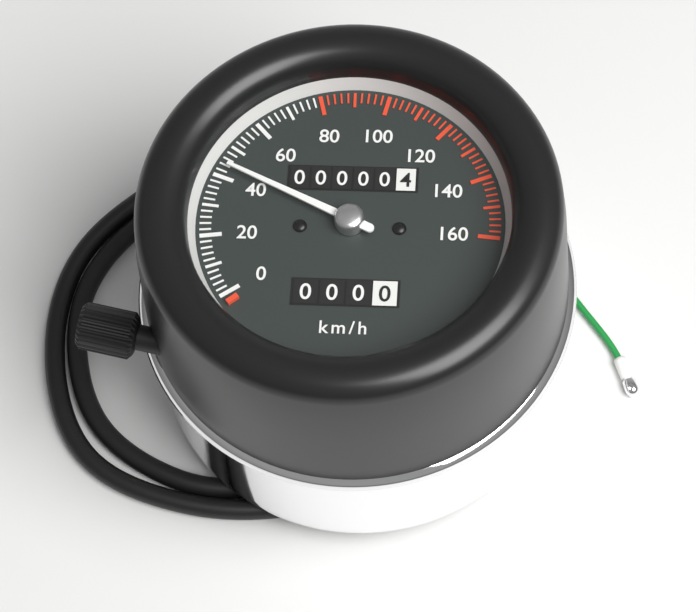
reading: 44 km/h
